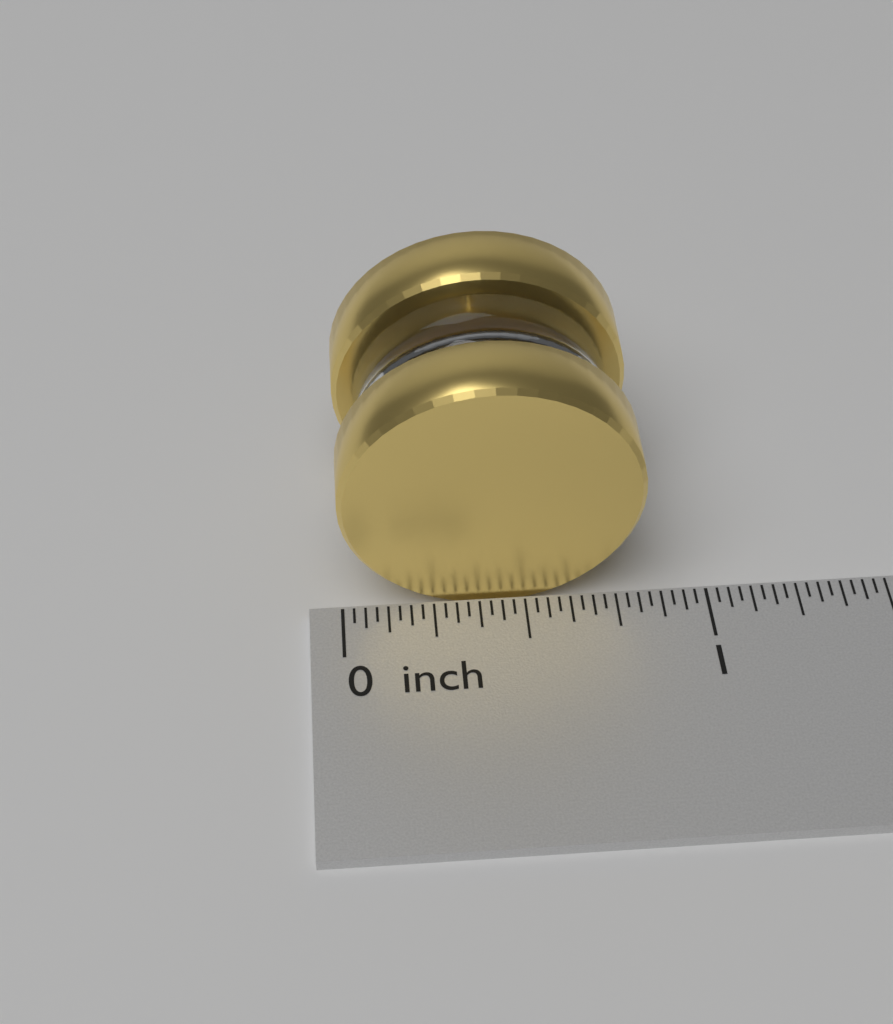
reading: 0.81250 inch
